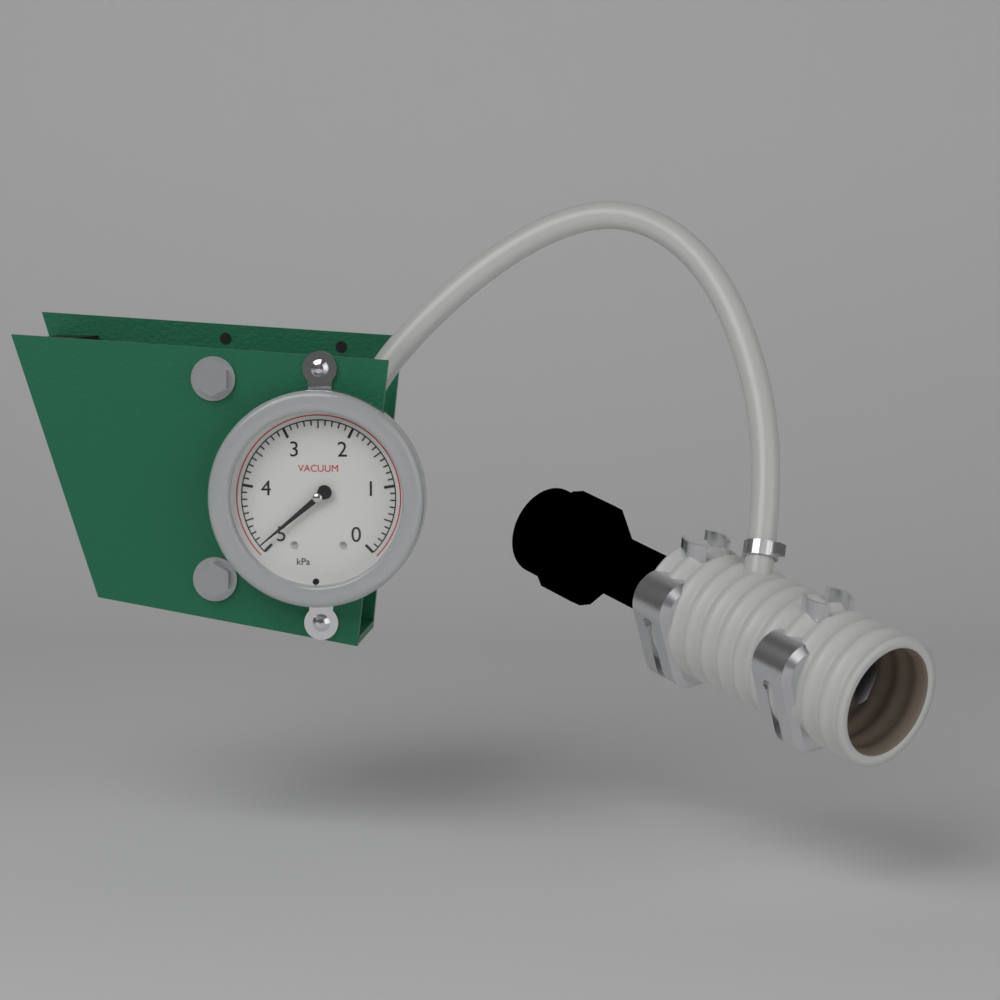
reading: 4.9 kPa
